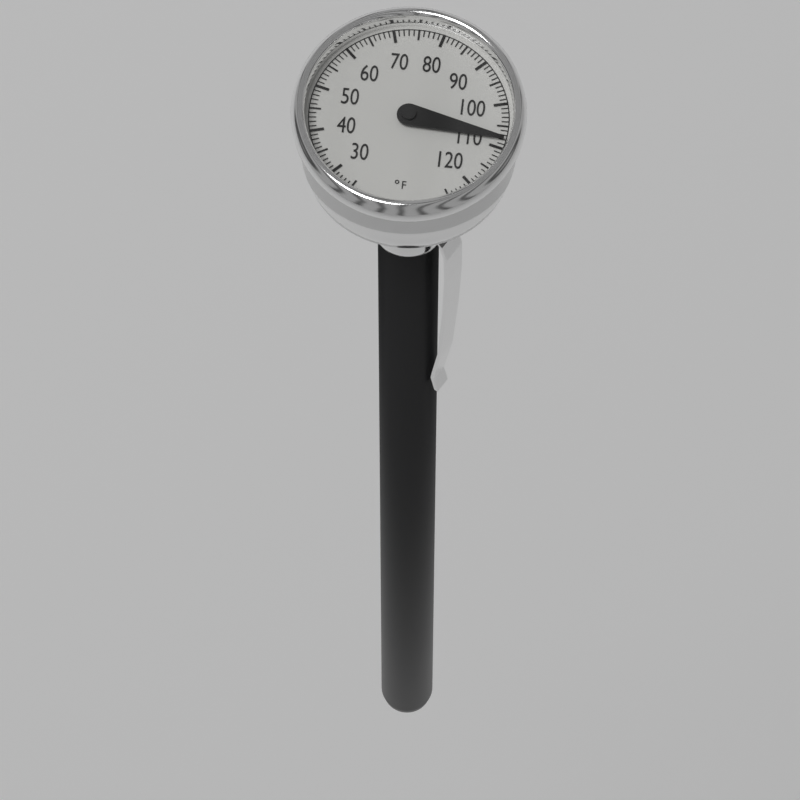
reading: 108 °F
